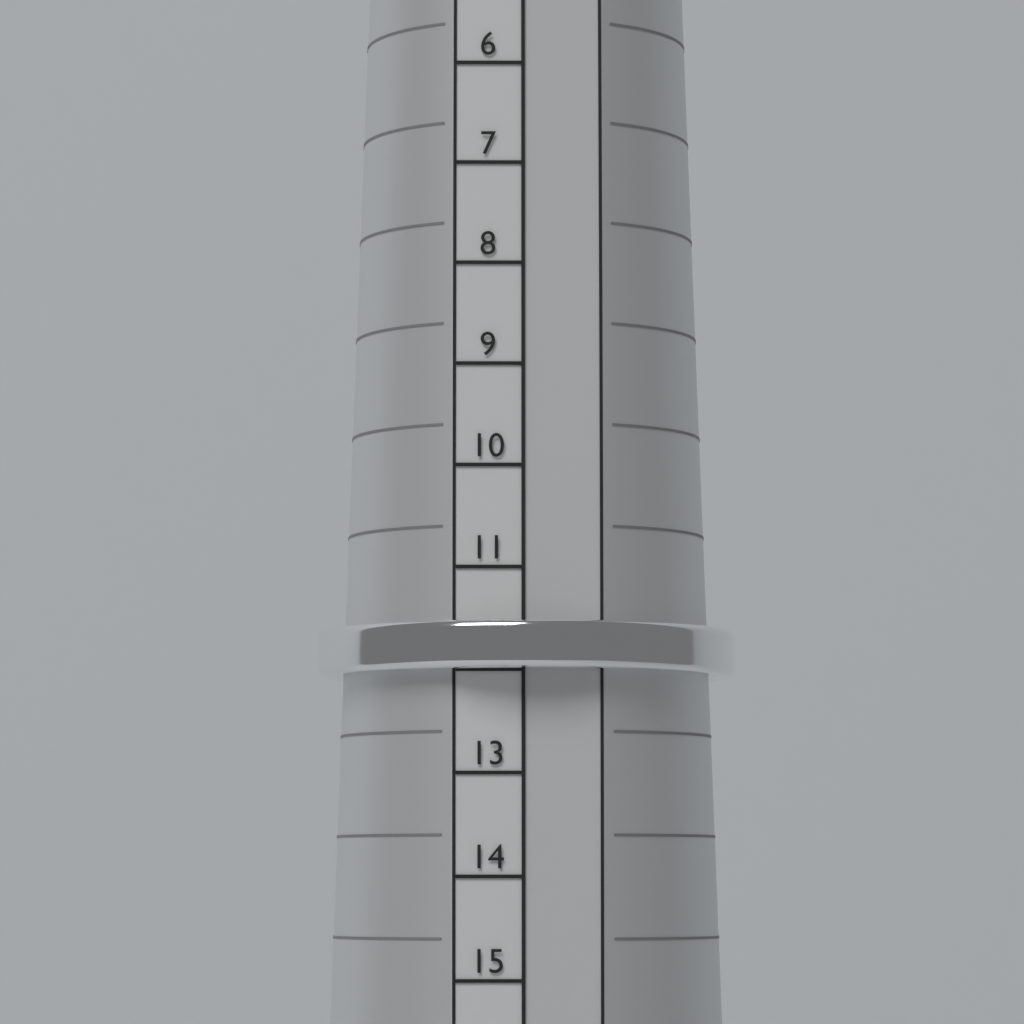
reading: 12 (no unit)
